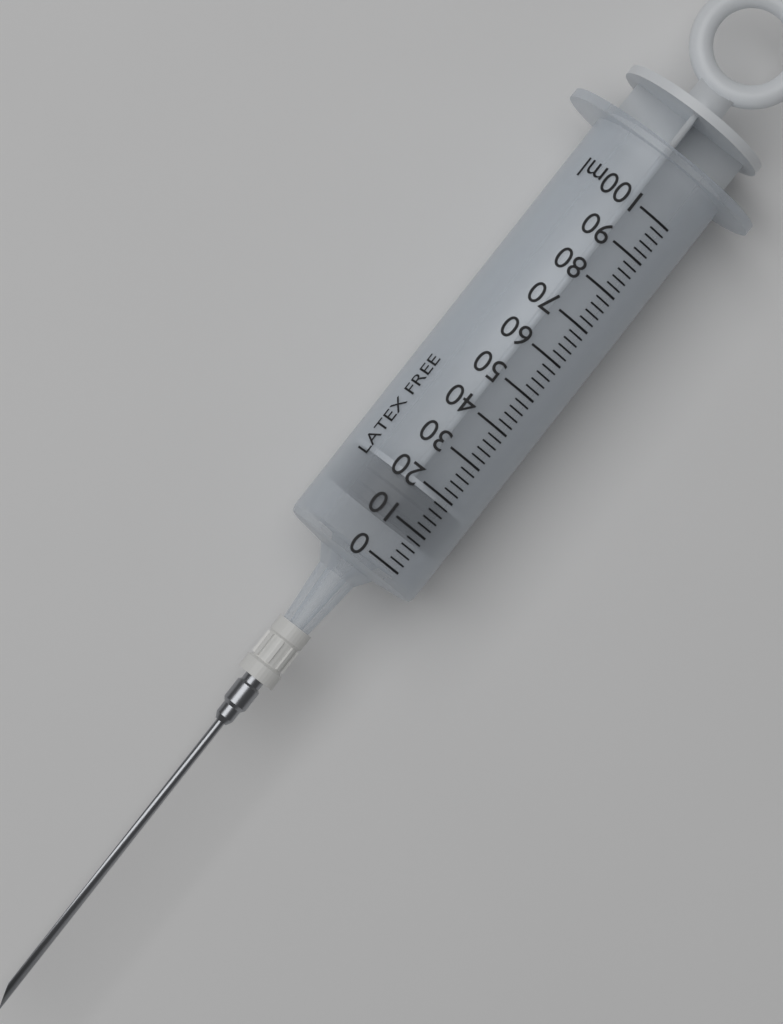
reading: 8 ml
